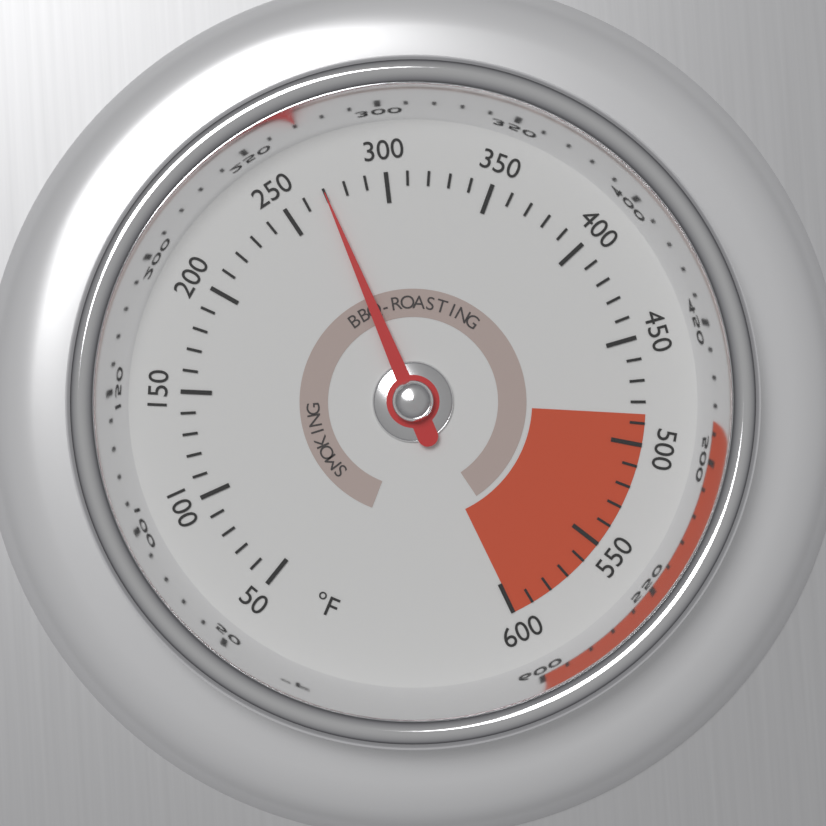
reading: 270 °F
